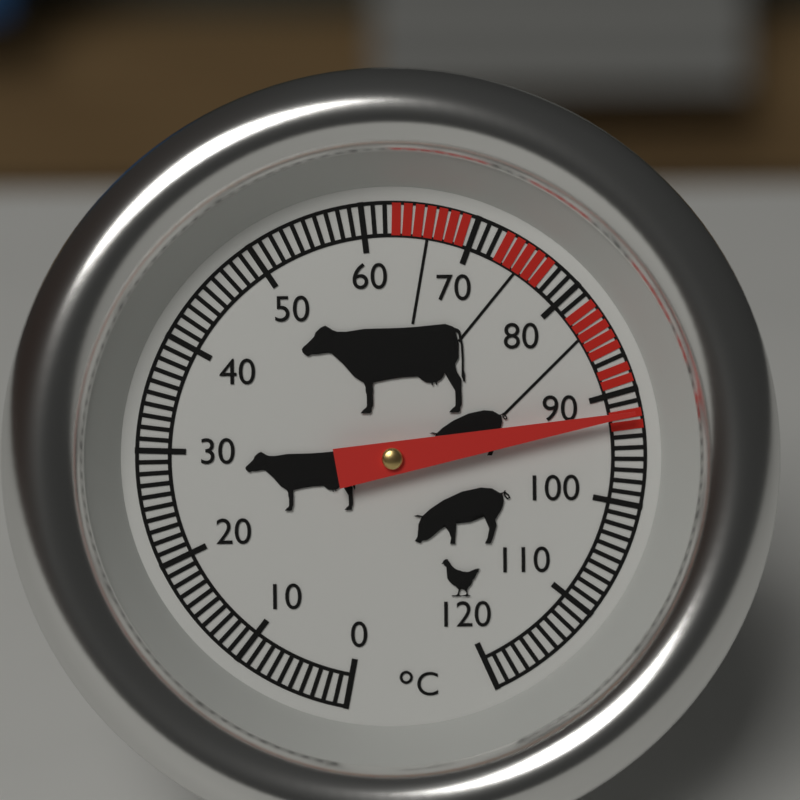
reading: 92 °C
